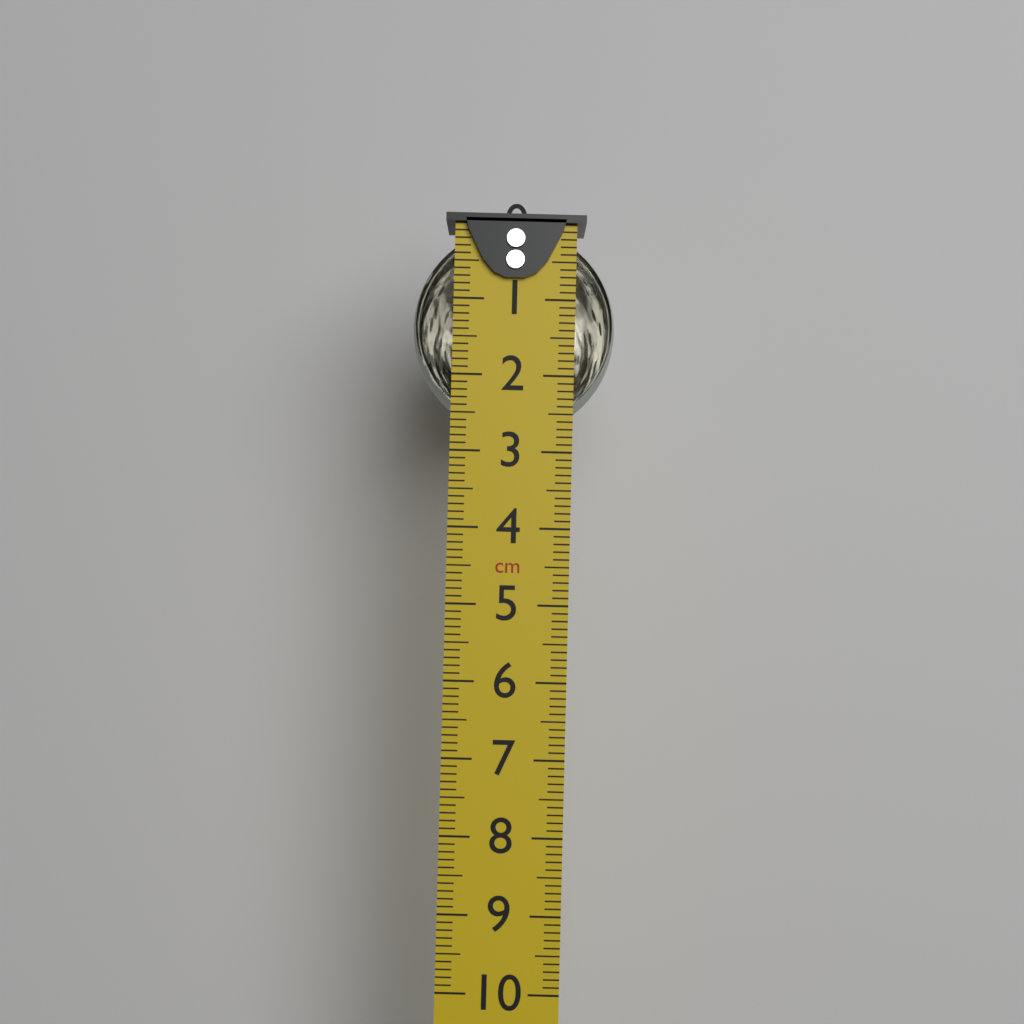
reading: 2.7 cm
